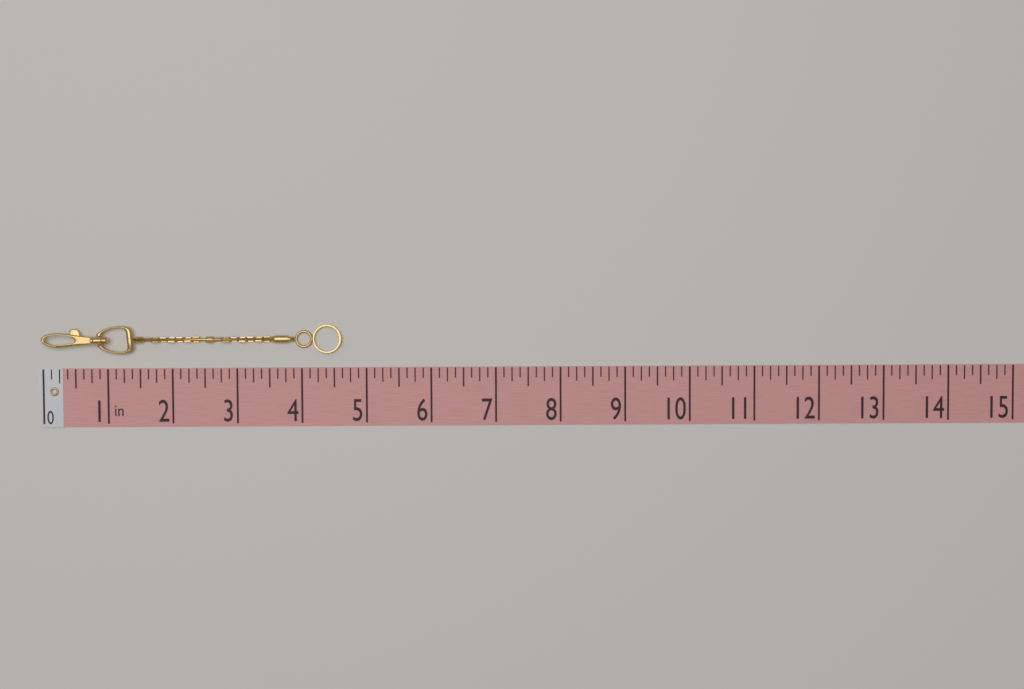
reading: 4.625 in
